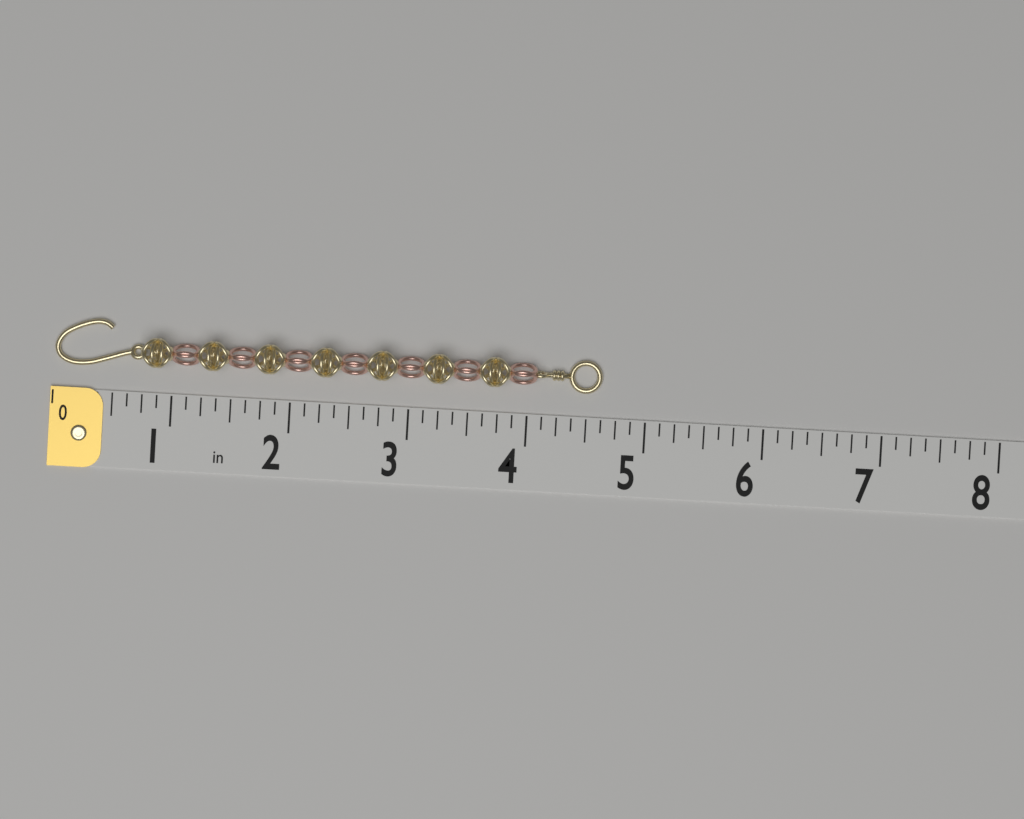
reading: 4.625 in
